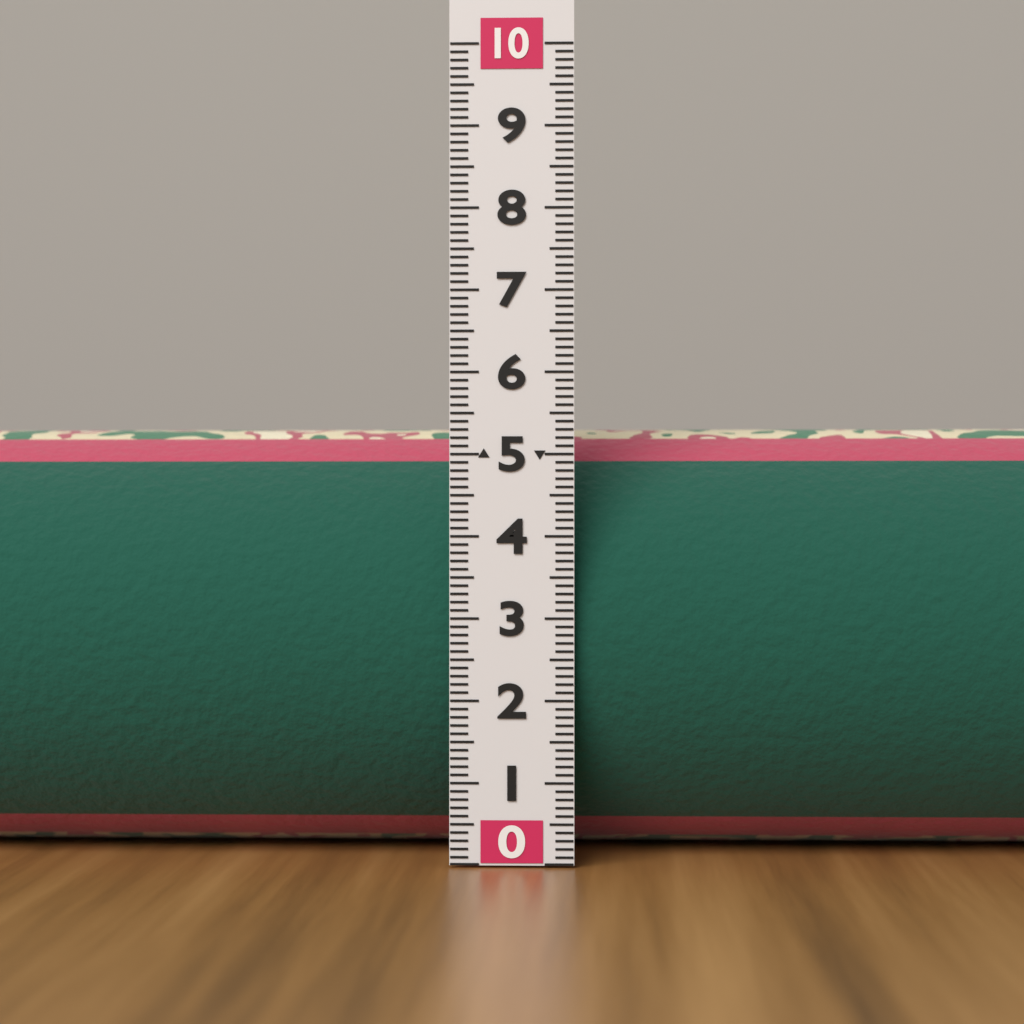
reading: 5.4 (no unit)
